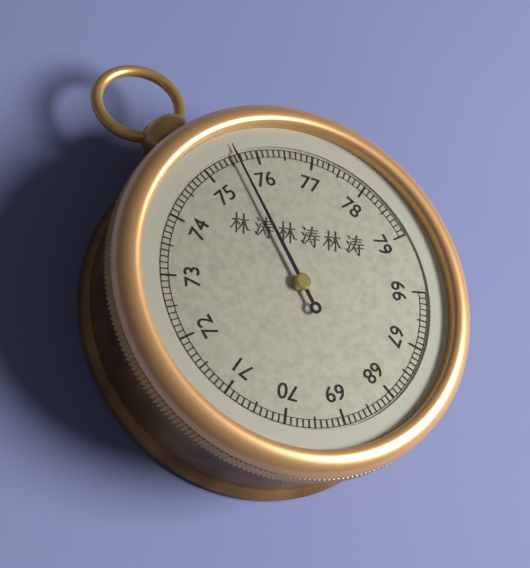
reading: 75.6 (no unit)
